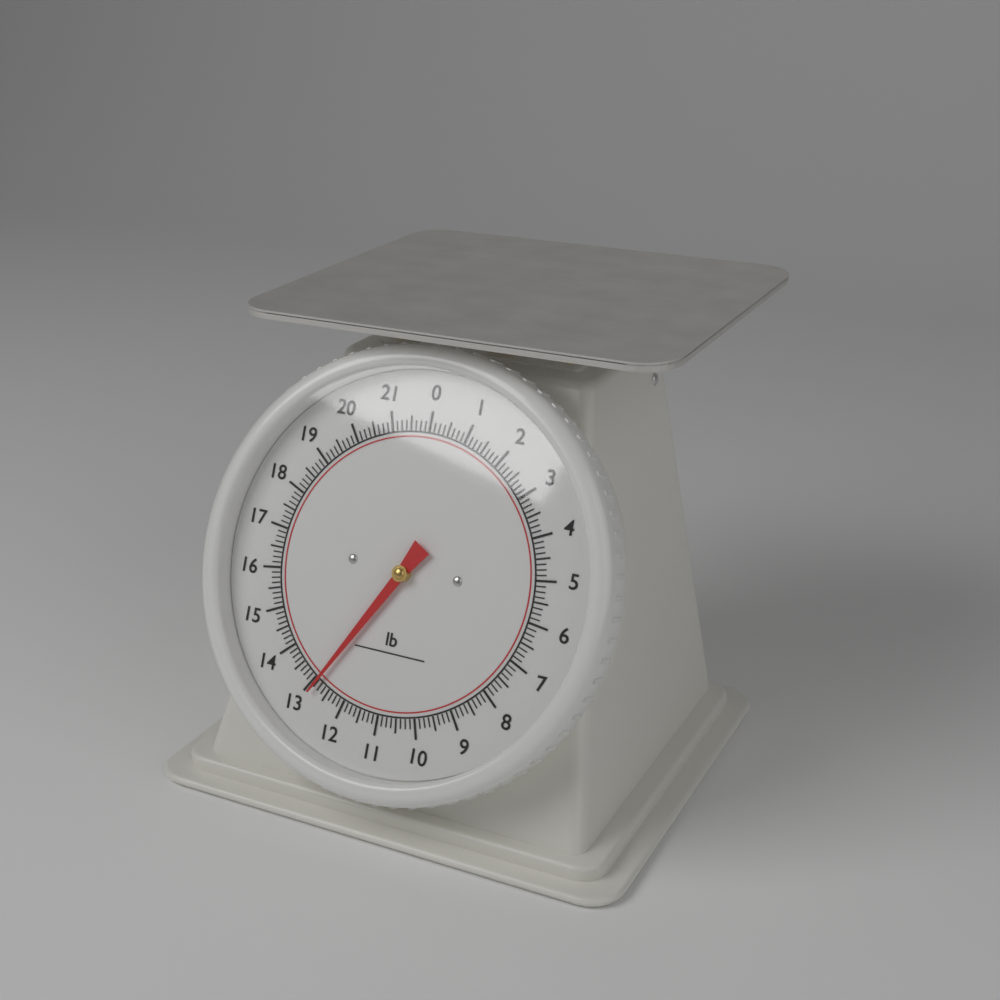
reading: 12.875 lb
